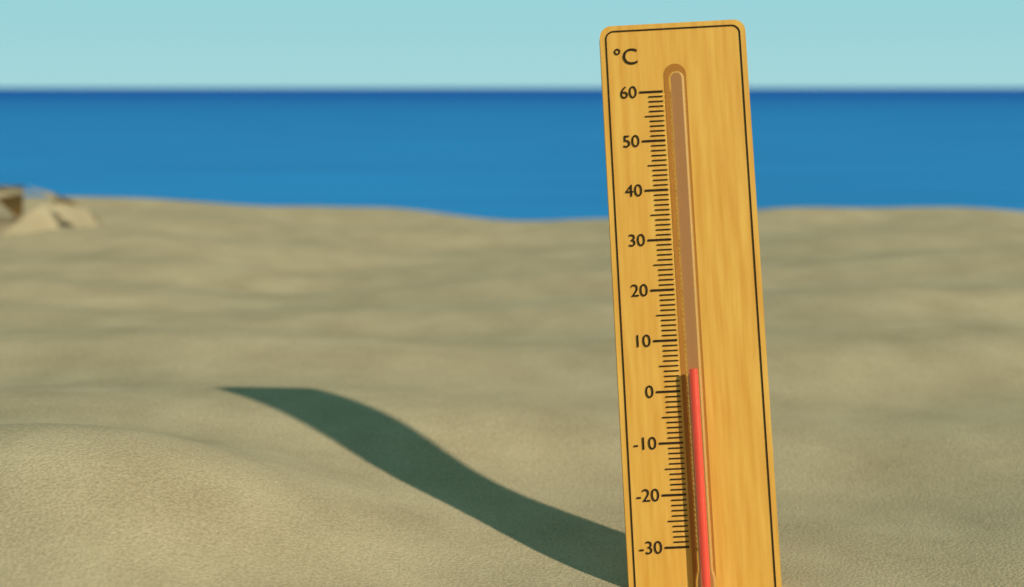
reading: 4 °C
